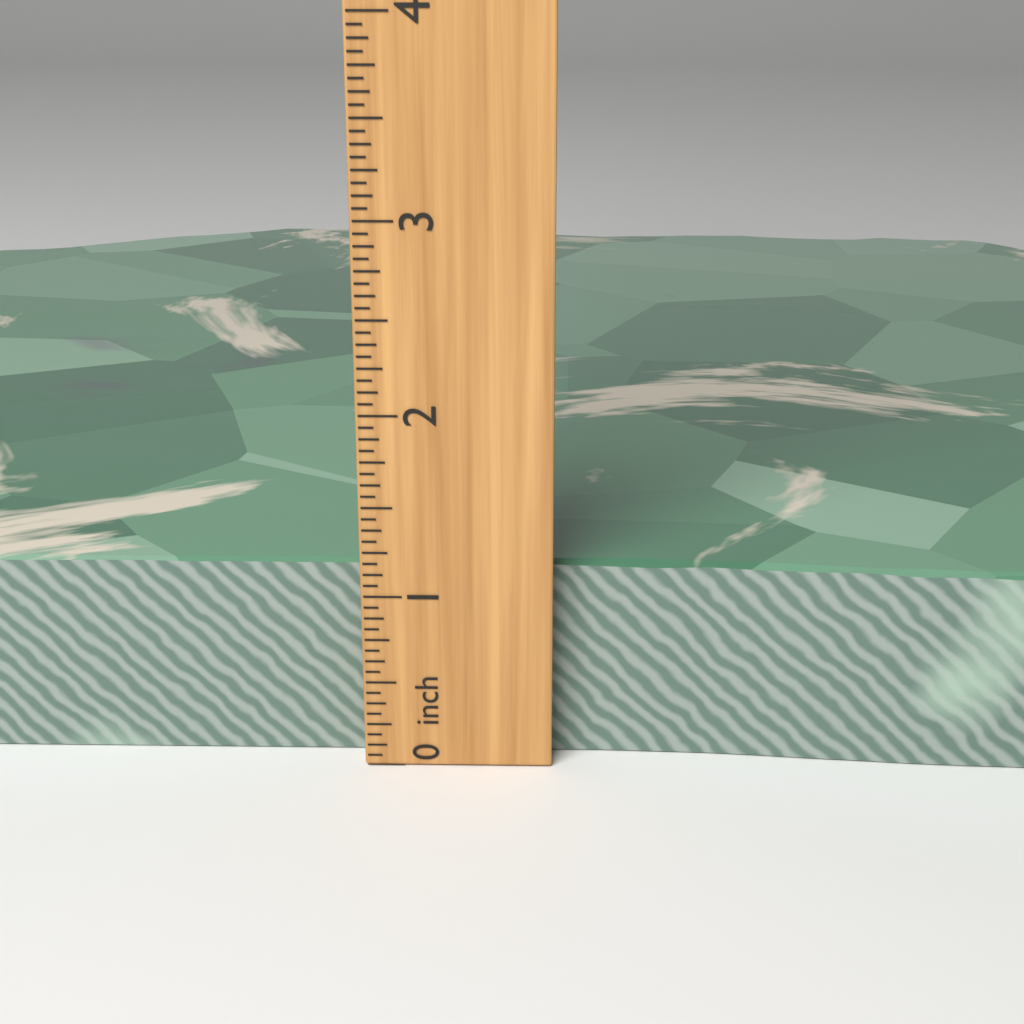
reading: 1.1250 inch
